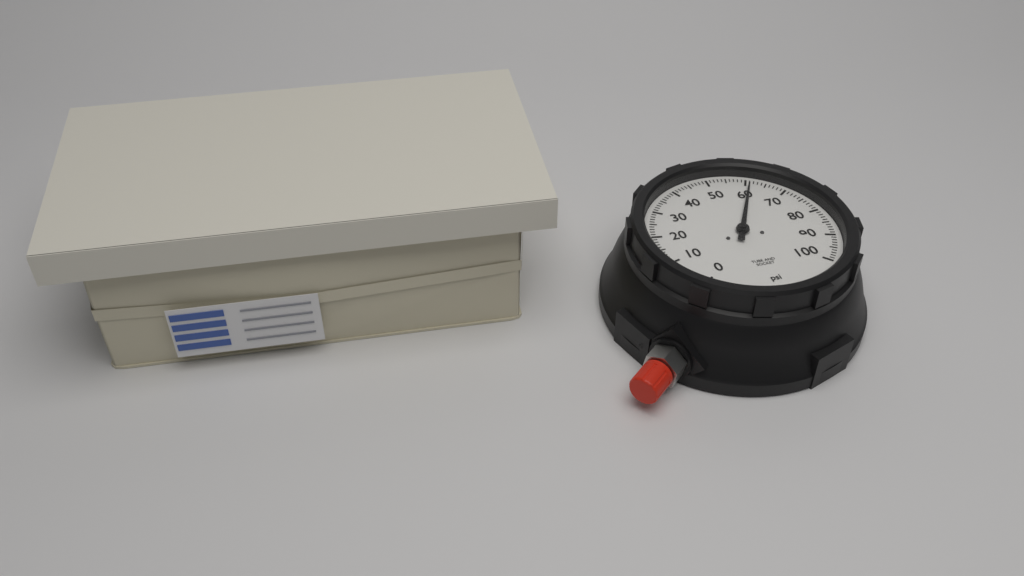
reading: 61 psi
